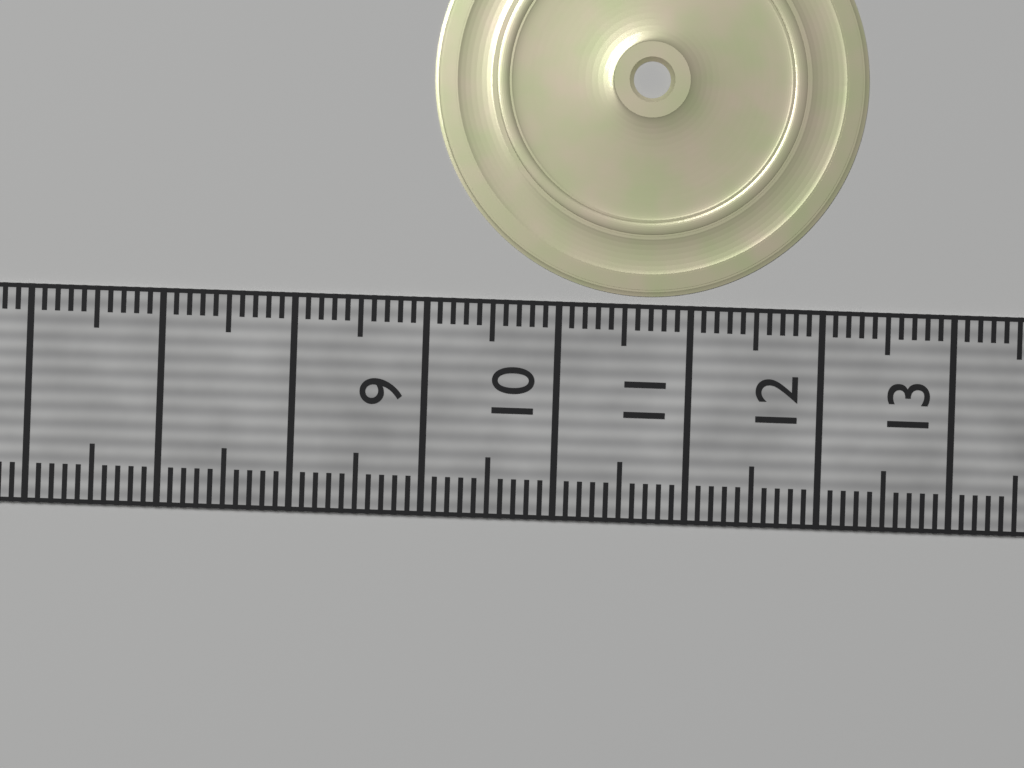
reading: 12.3 (no unit)
